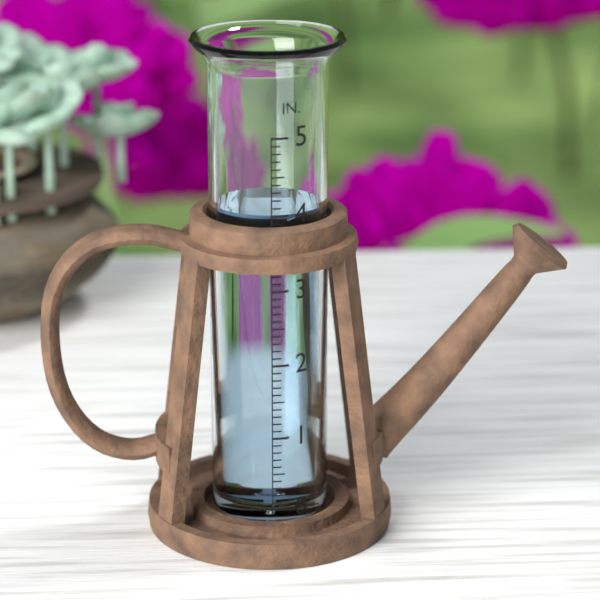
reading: 4.0 in
